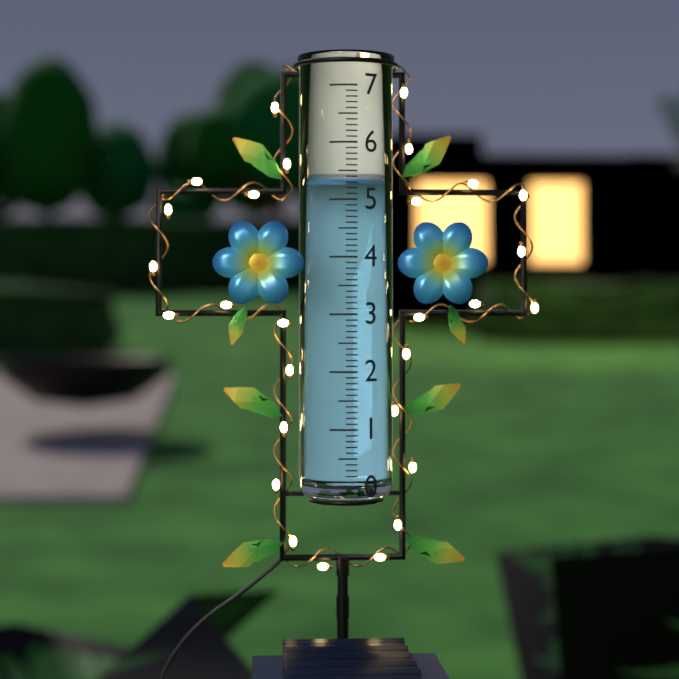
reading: 5.3 (no unit)
